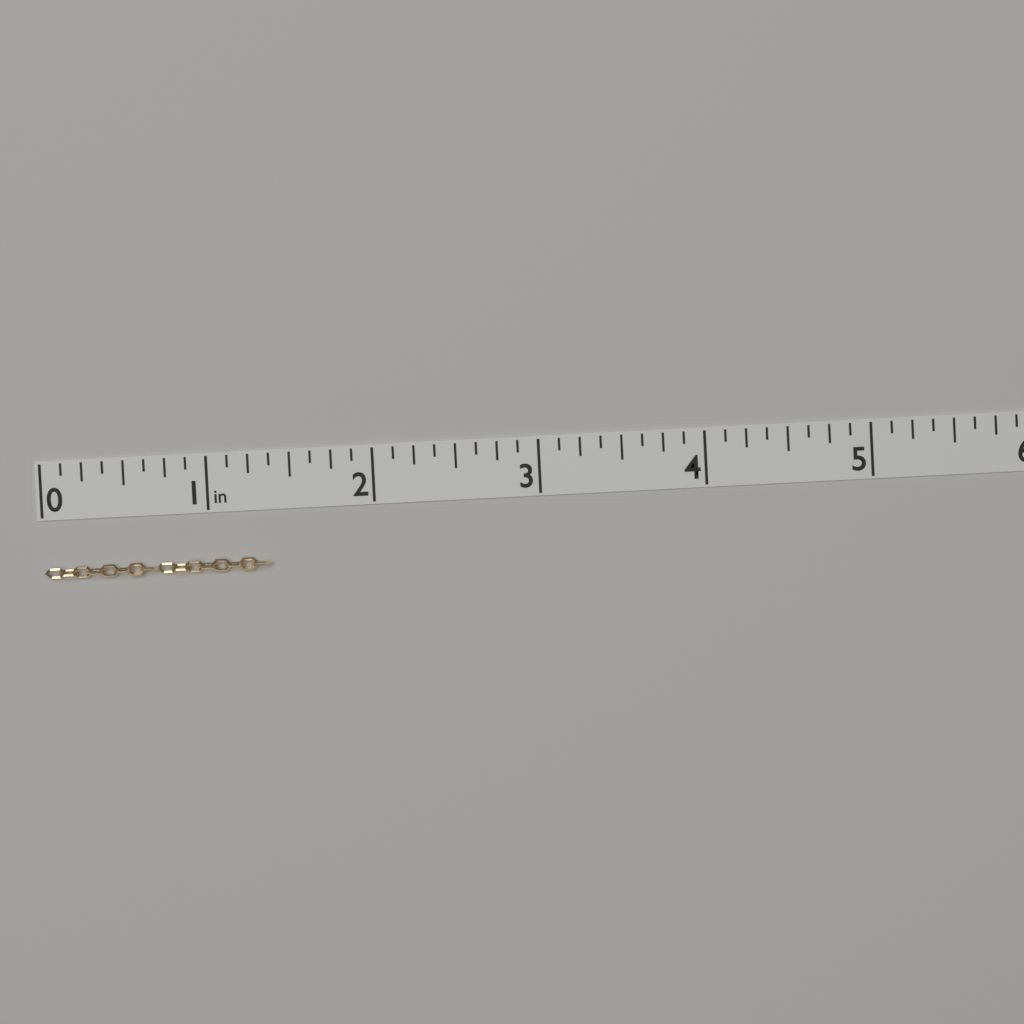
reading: 1.375 in
